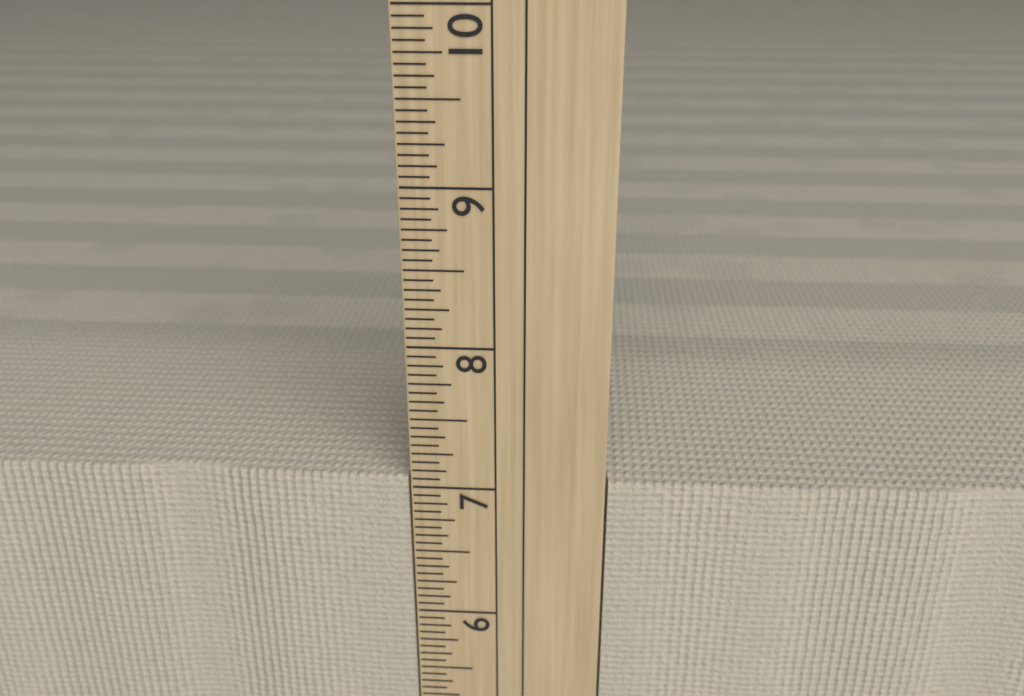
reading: 7.0625 in
